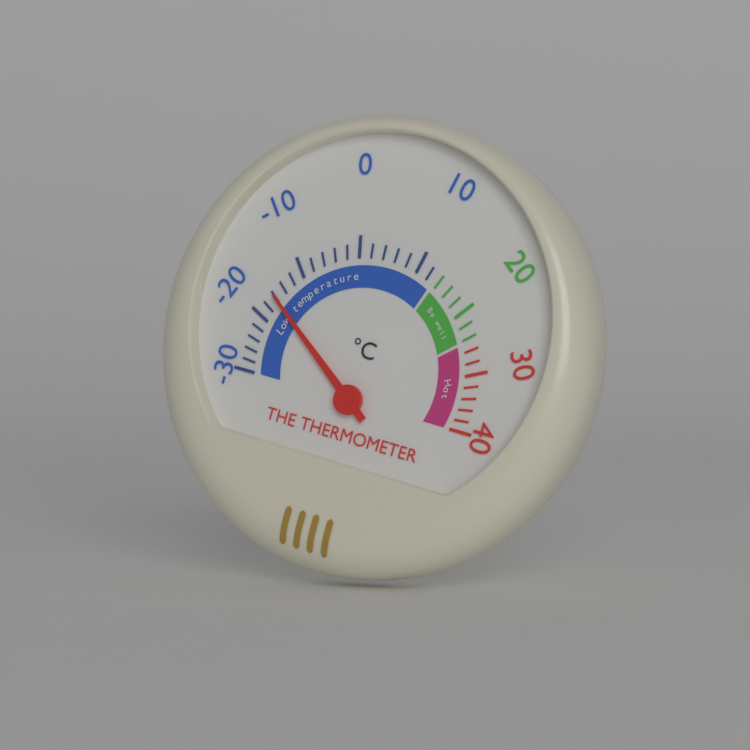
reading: -16 °C
